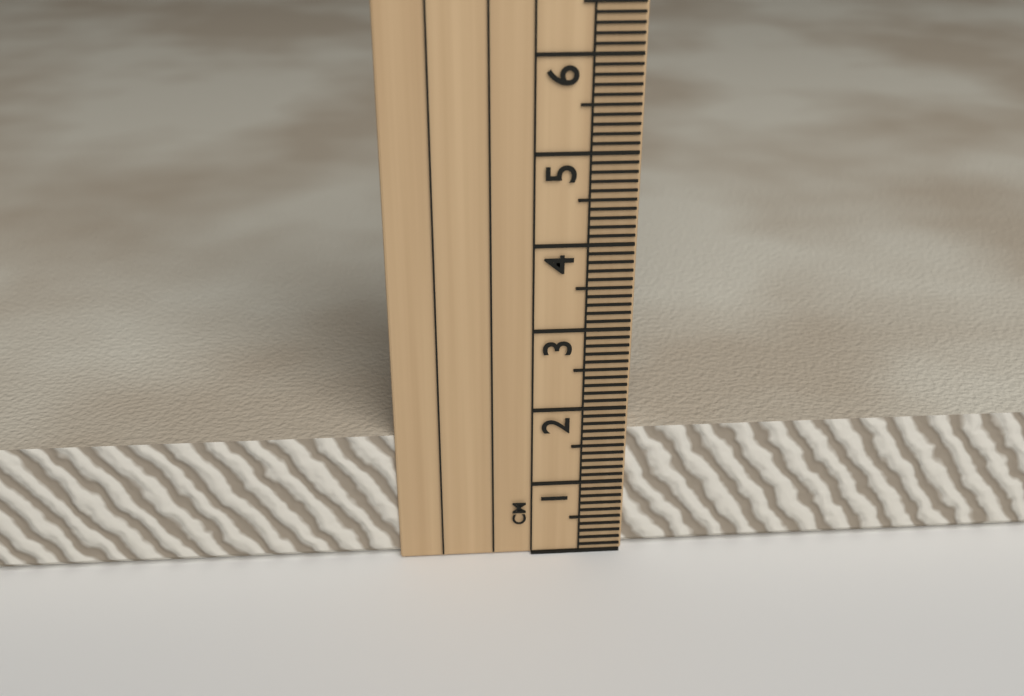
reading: 1.7 cm
